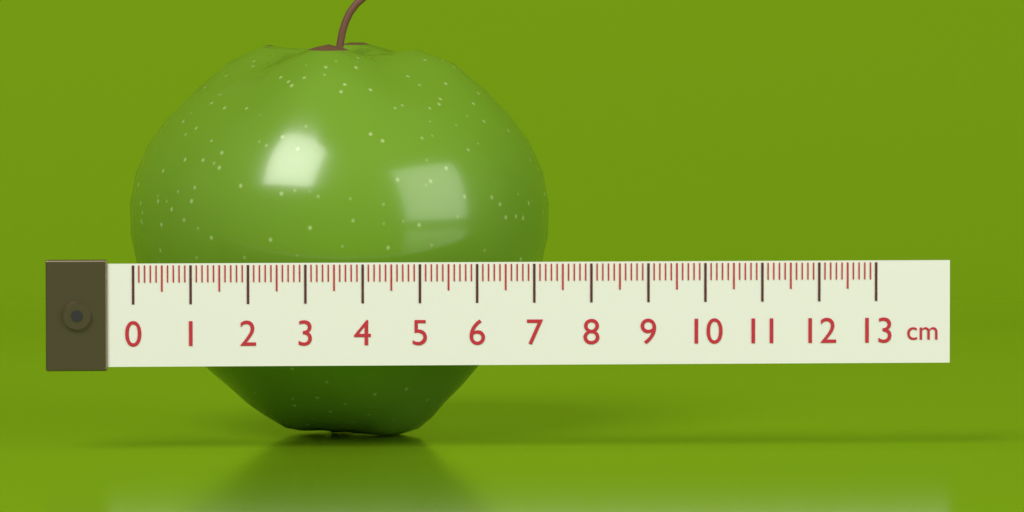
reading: 7.5 cm
